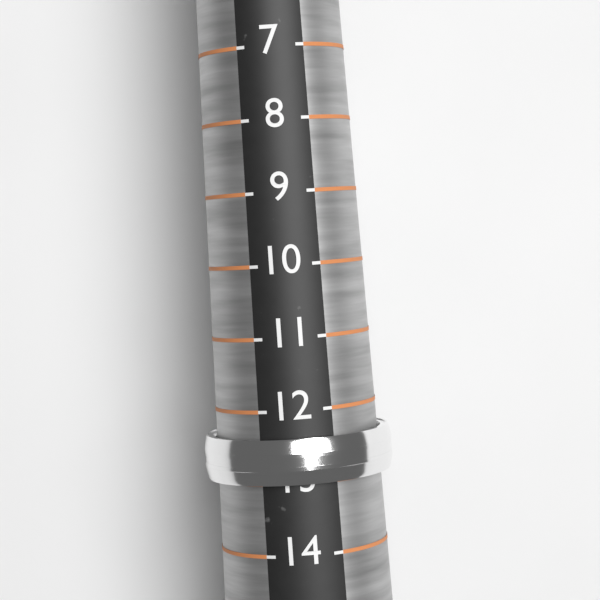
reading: 13 (no unit)
